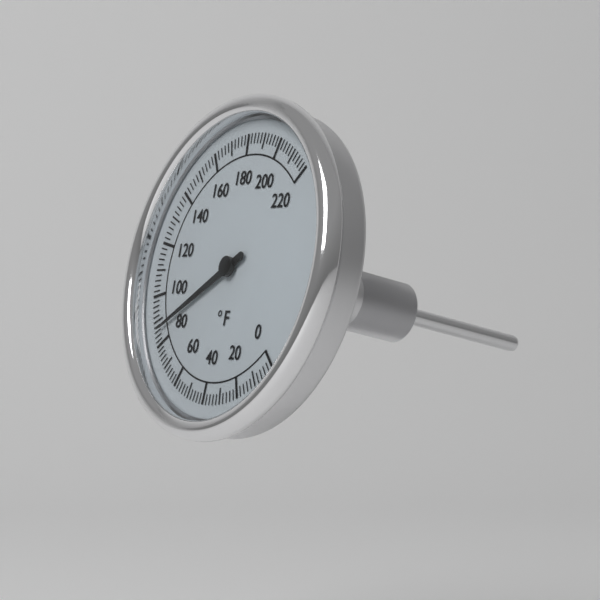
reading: 86 °F
